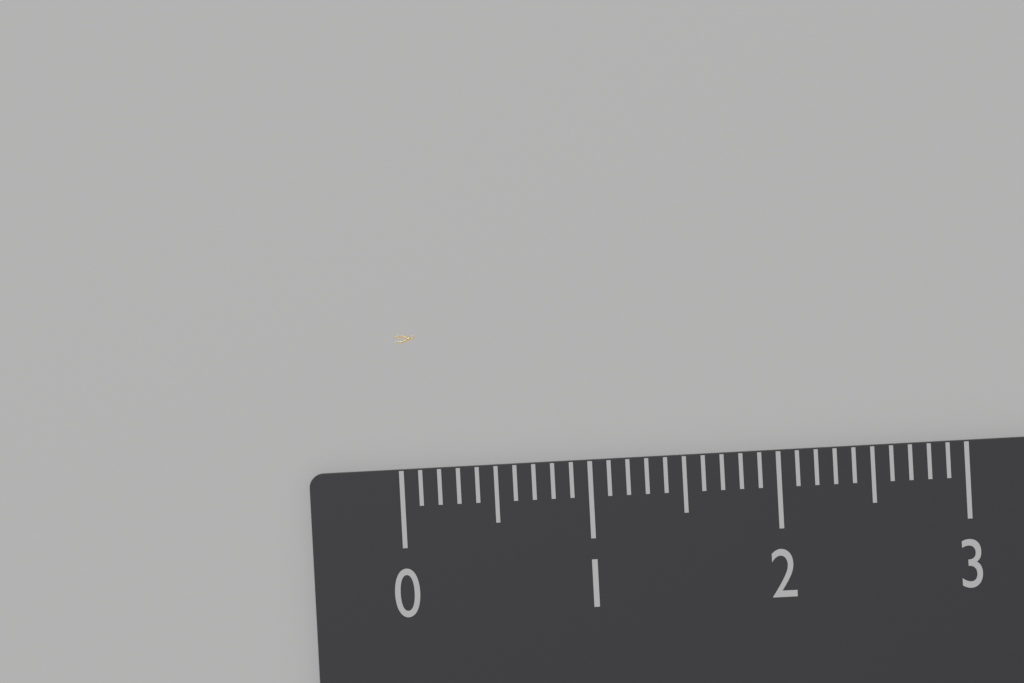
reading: 0.1 (no unit)
